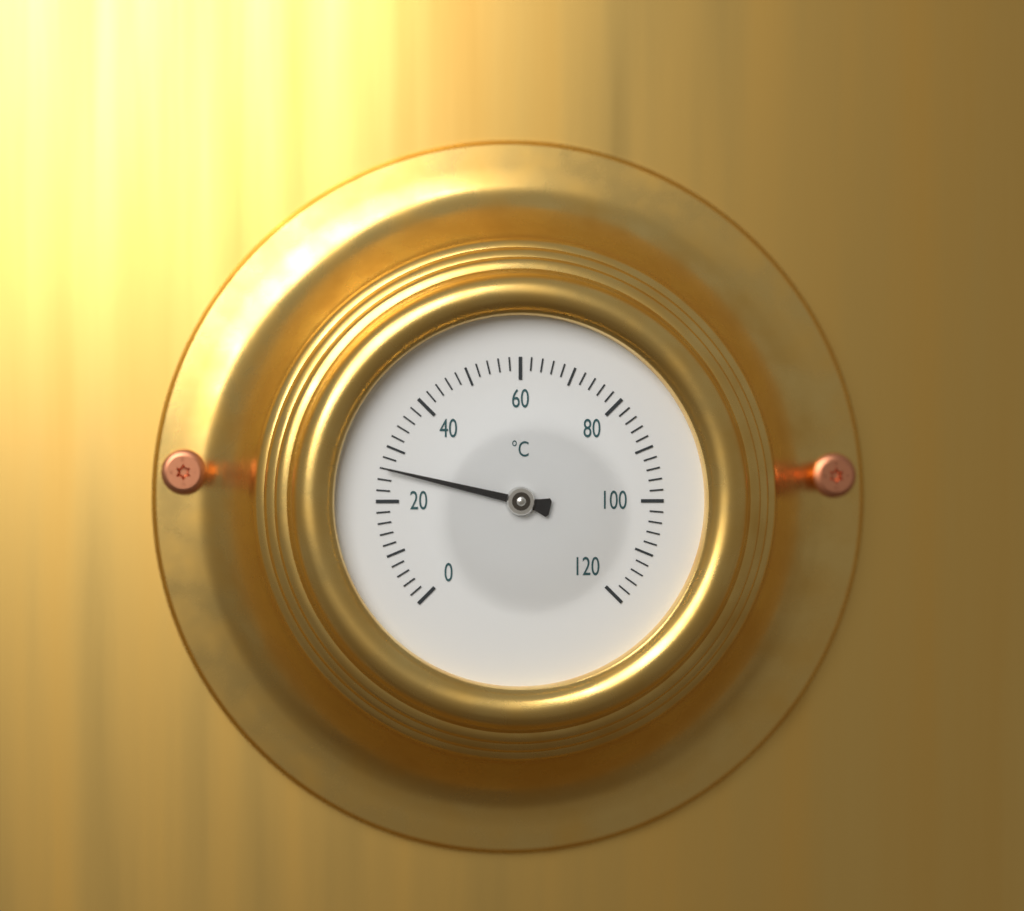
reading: 26 °C
